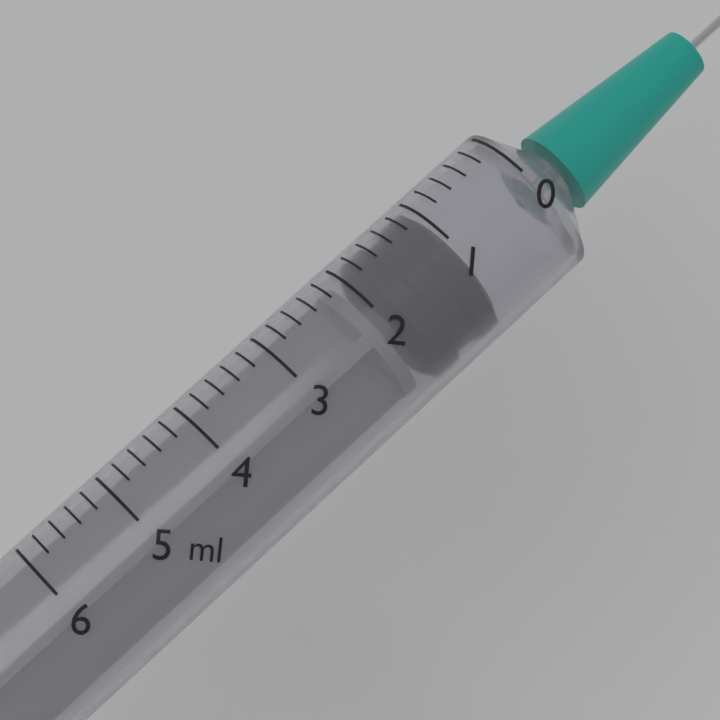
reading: 1.0 ml
